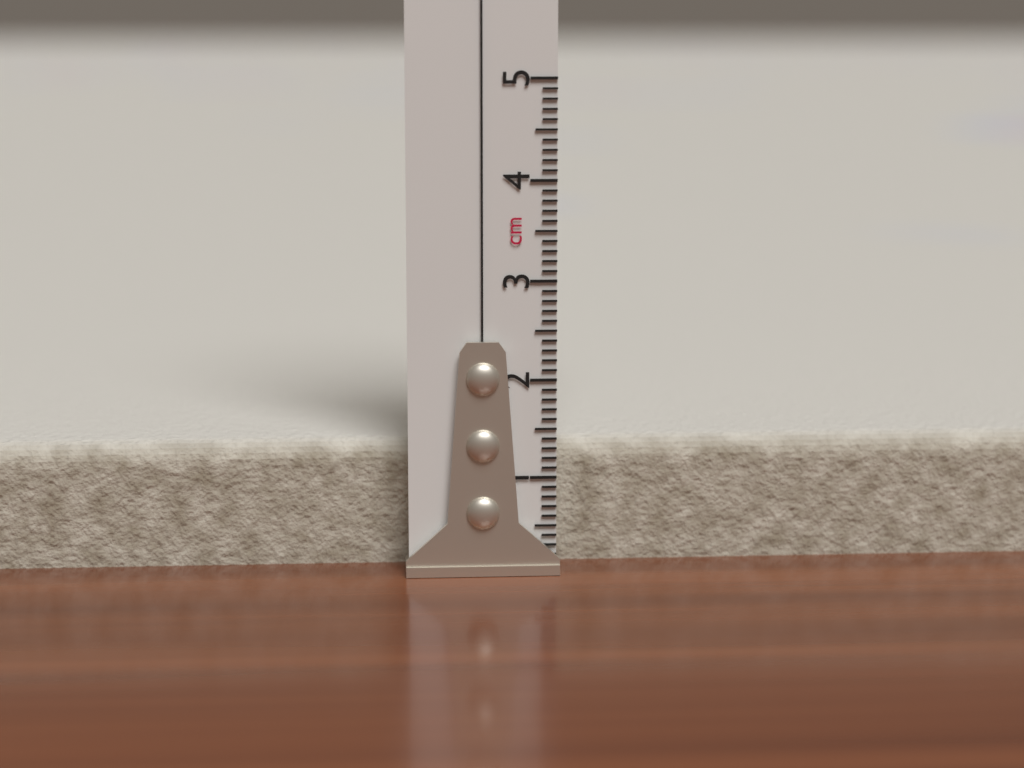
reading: 1.3 cm
